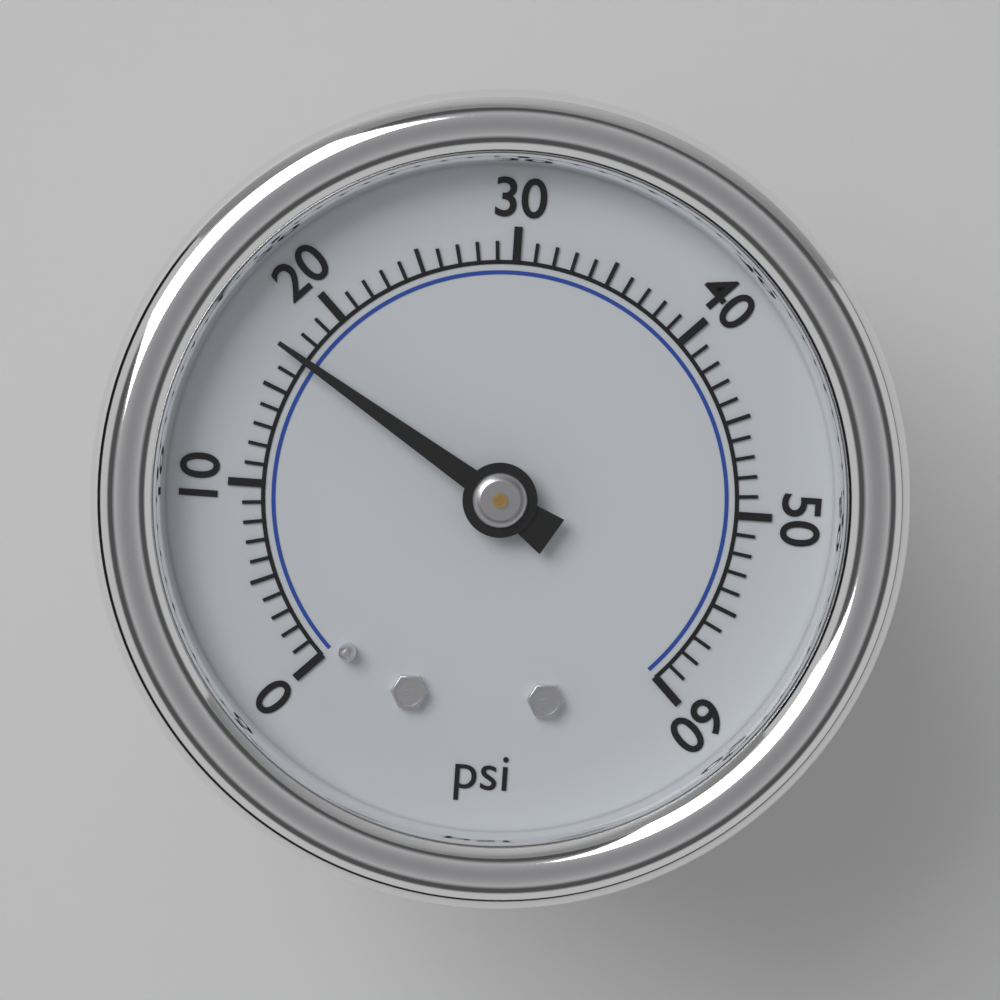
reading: 17 psi
